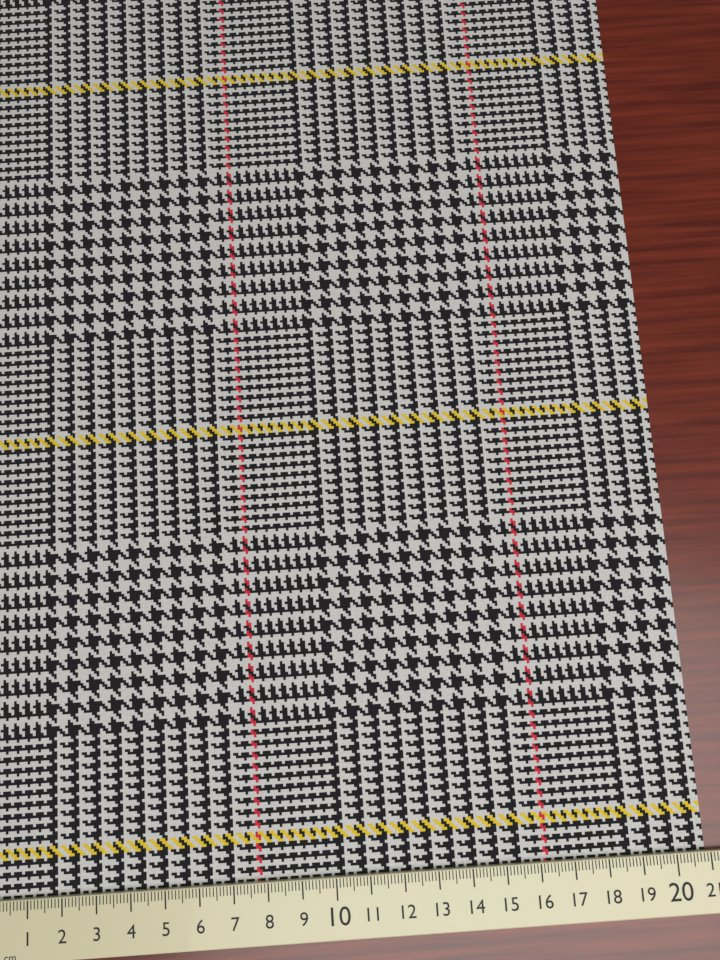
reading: 20.9 cm
